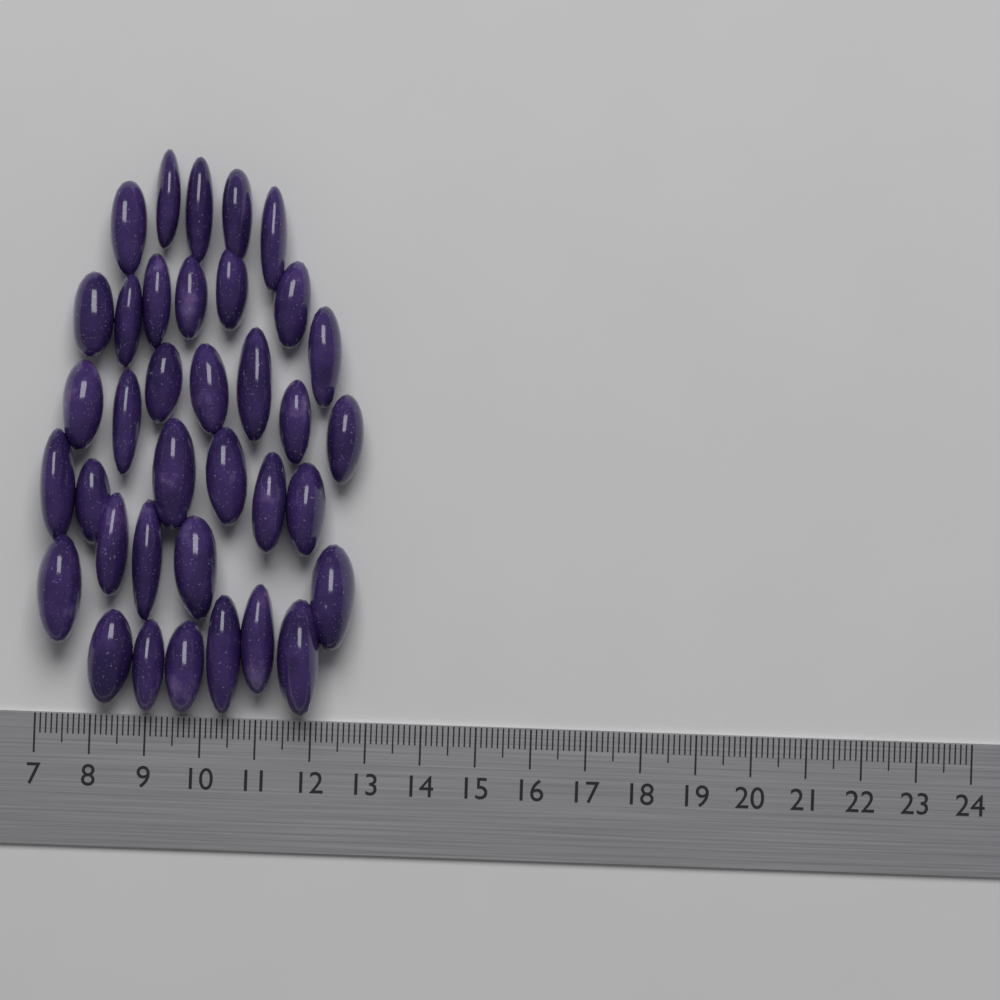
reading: 12.8 (no unit)
